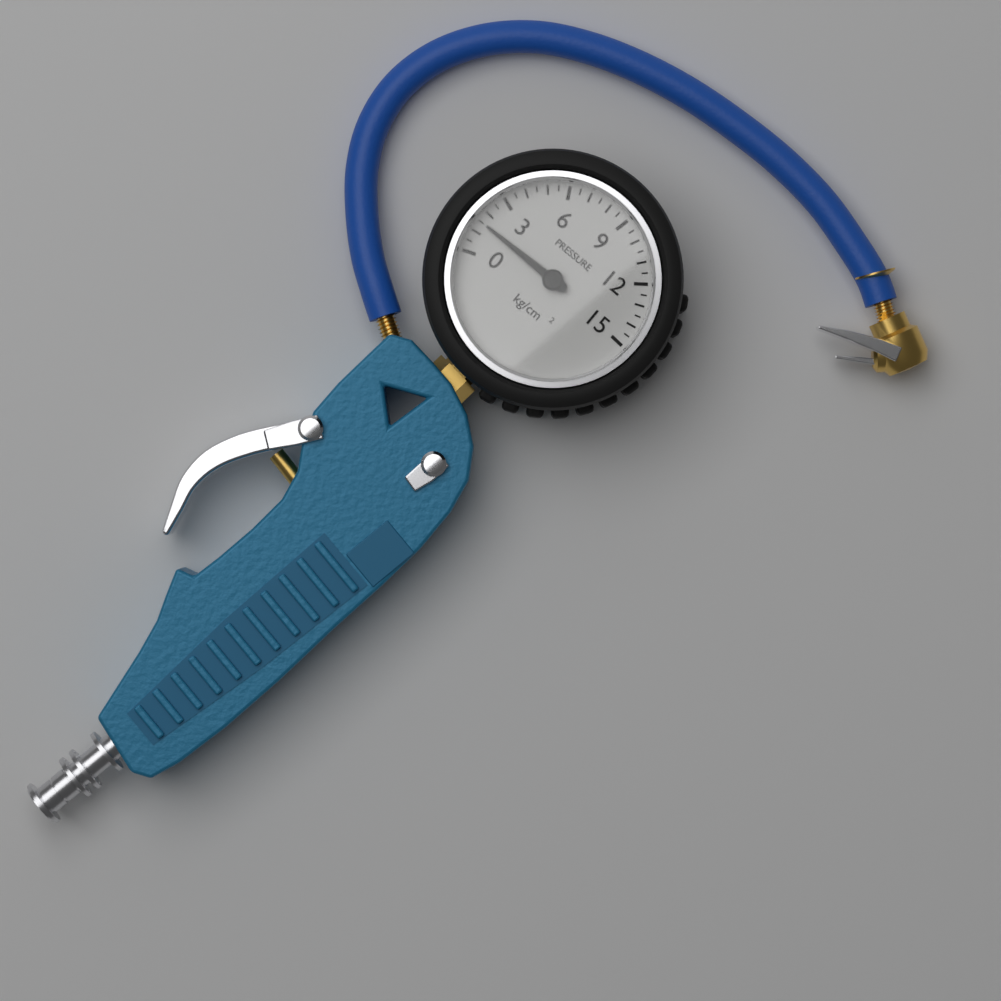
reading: 1.5 kg/cm²
